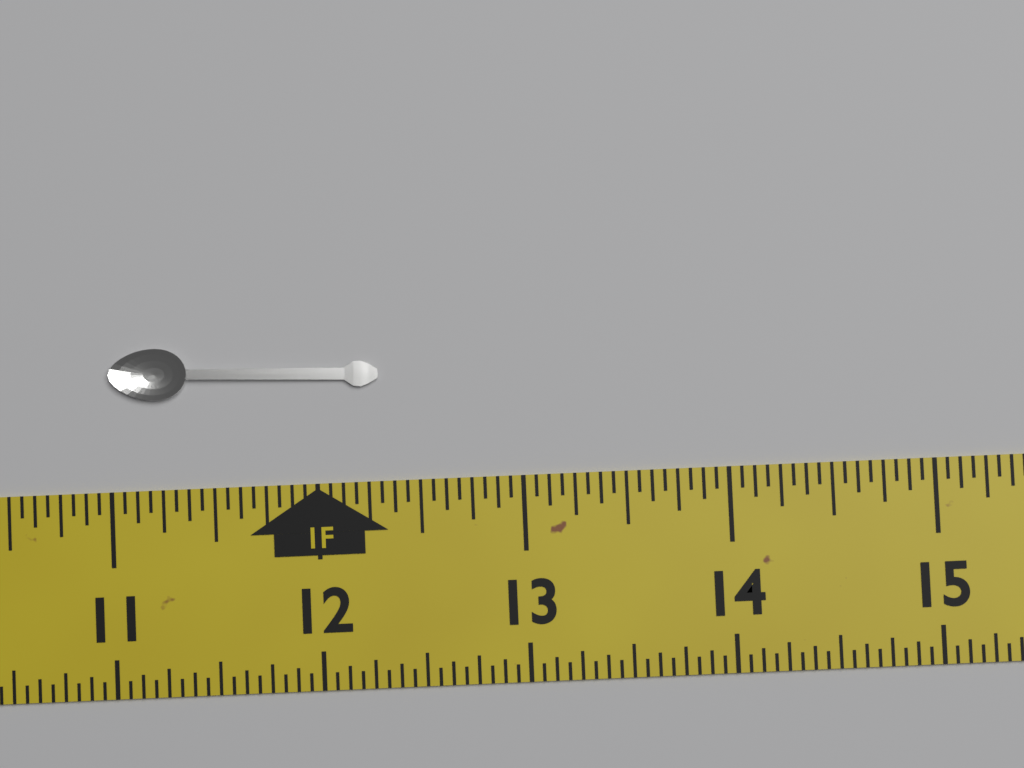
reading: 12.3125 in
